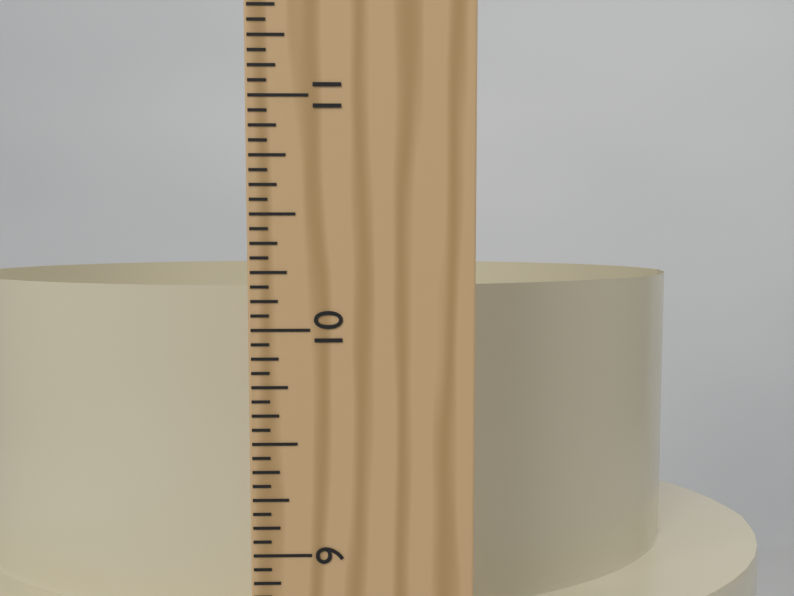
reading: 10.1250 in
